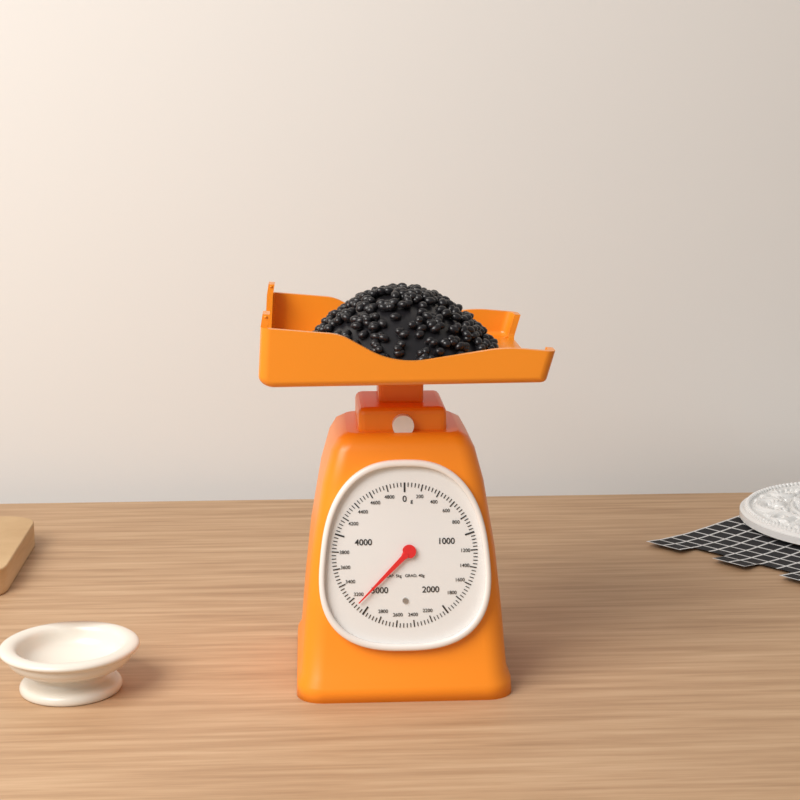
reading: 3120 g
